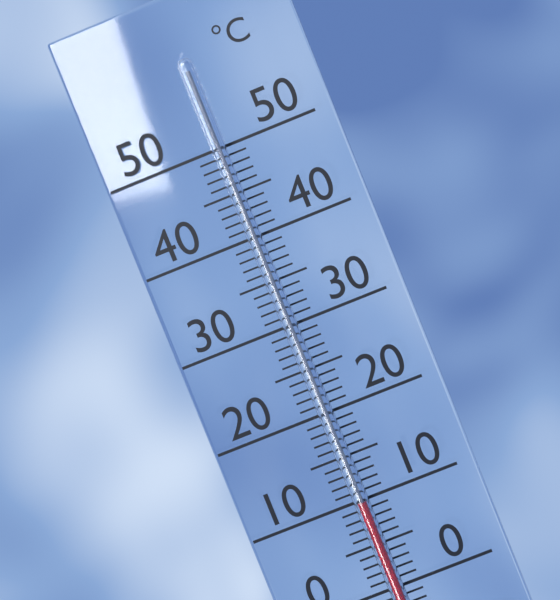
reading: 10 °C
